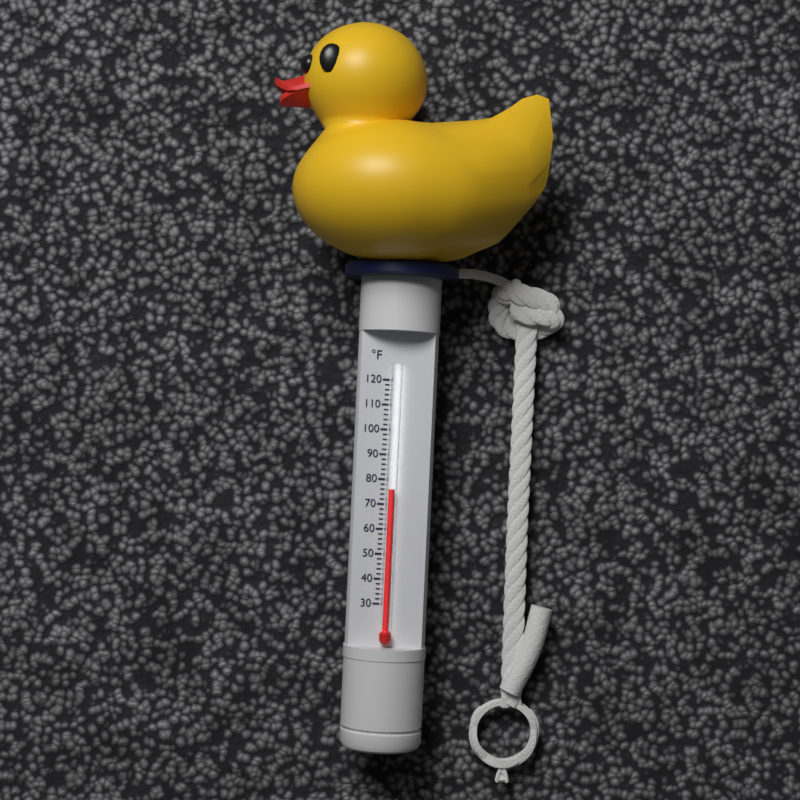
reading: 76 °F
